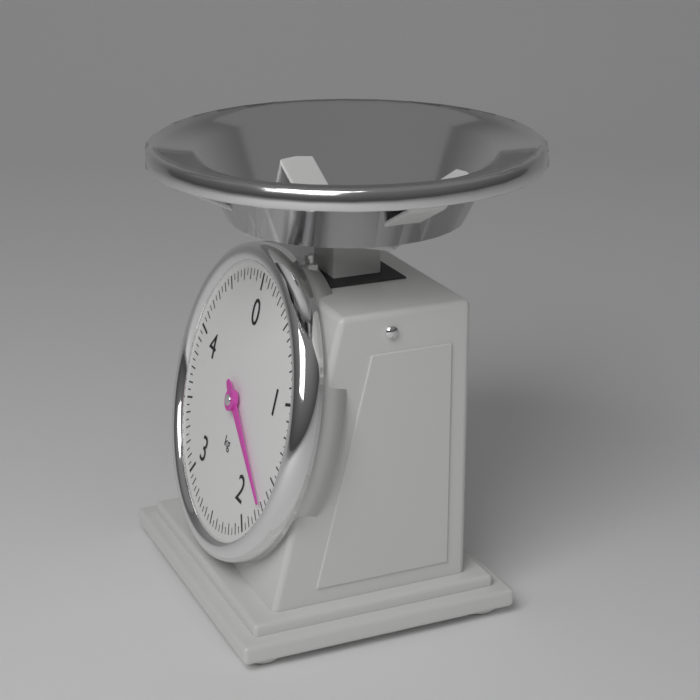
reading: 1.70 kg
